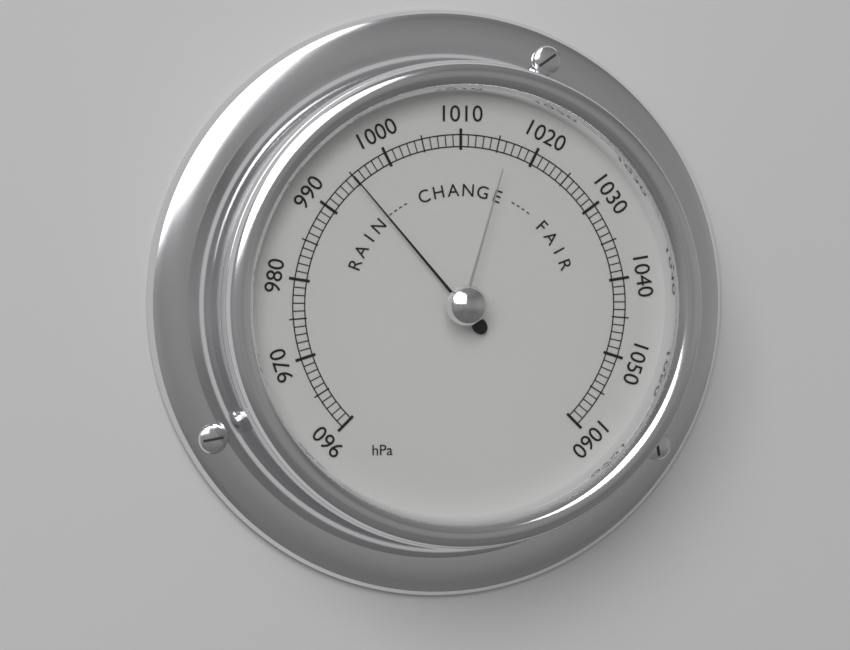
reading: 995 hPa
